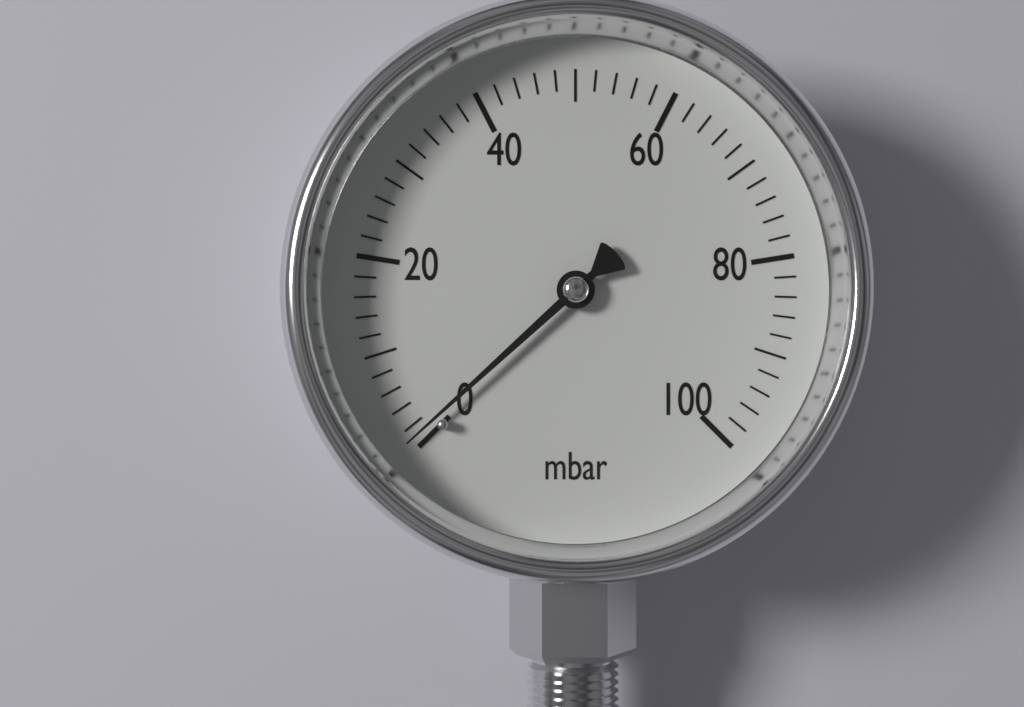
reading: 1 mbar
